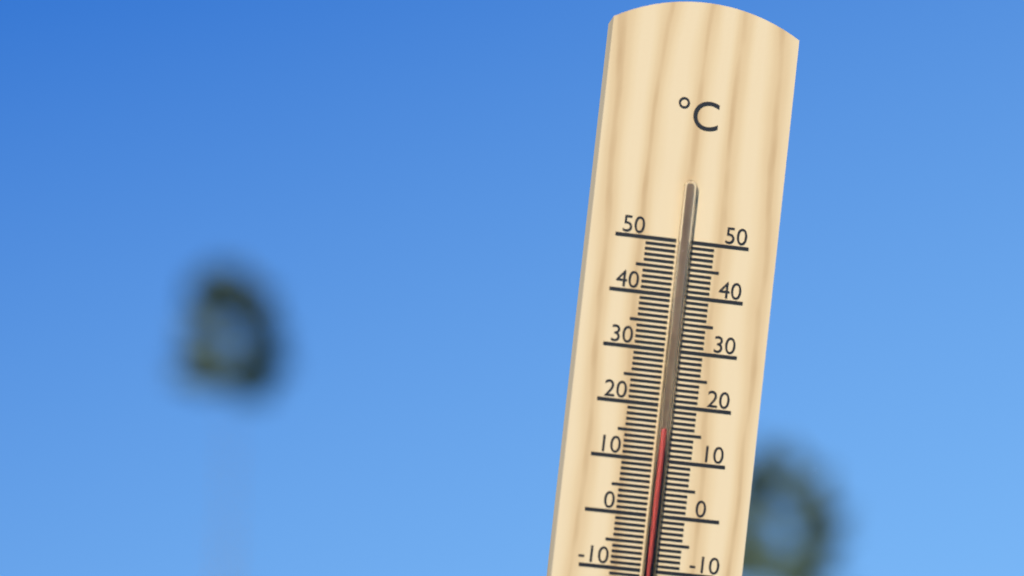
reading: 16 °C
